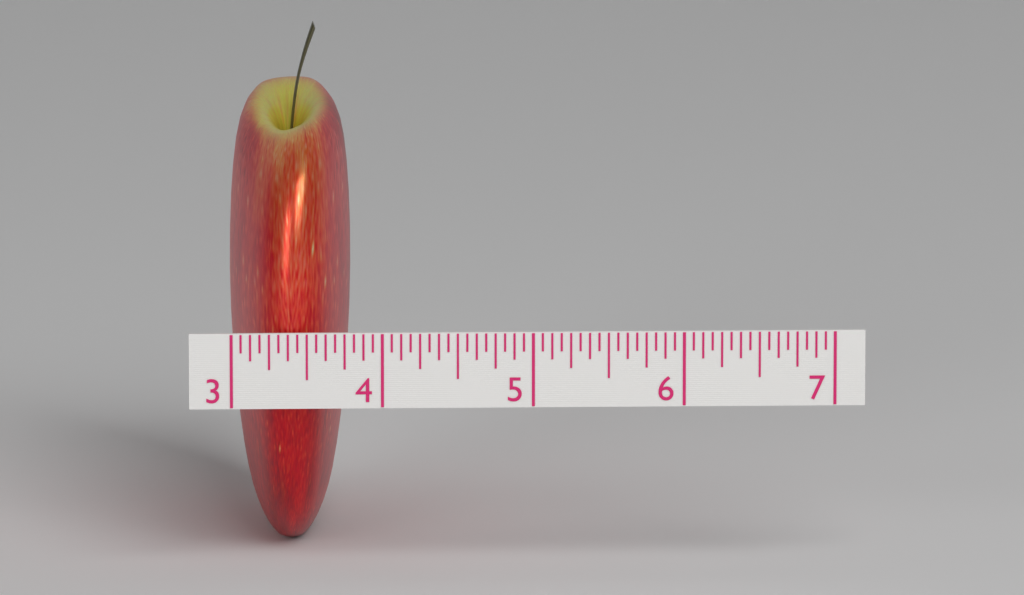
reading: 3.8125 (no unit)
